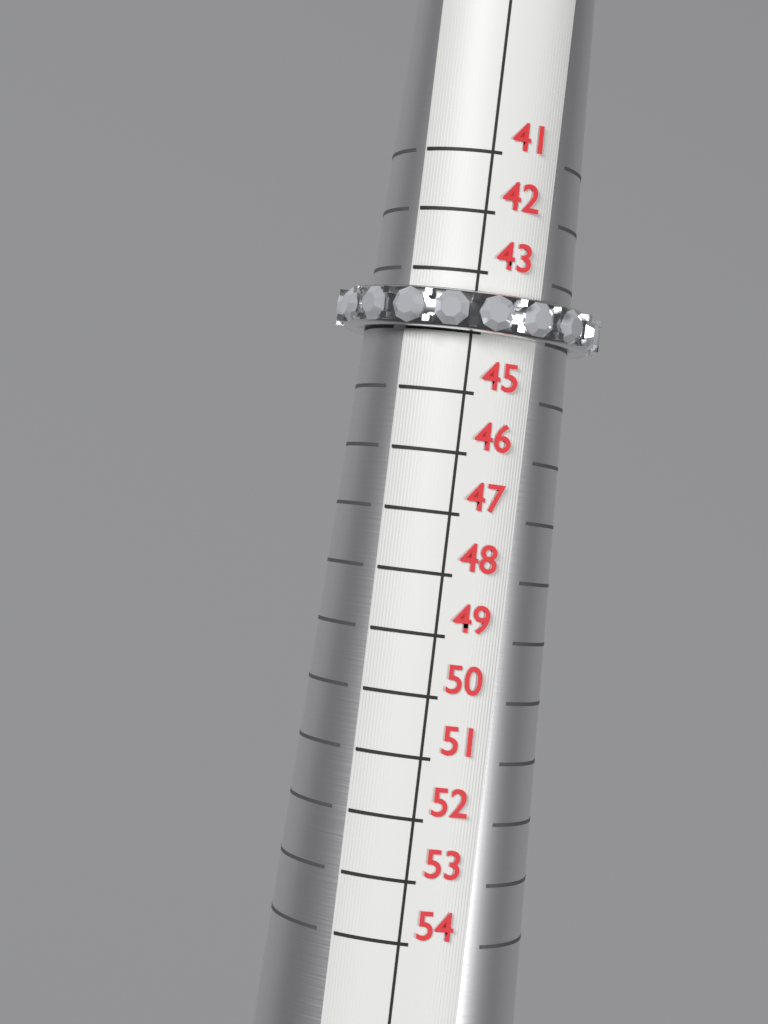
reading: 44 (no unit)
